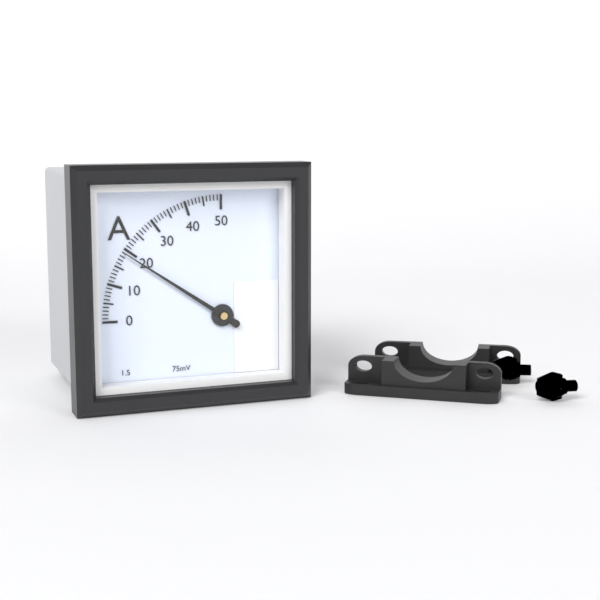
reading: 19 A
